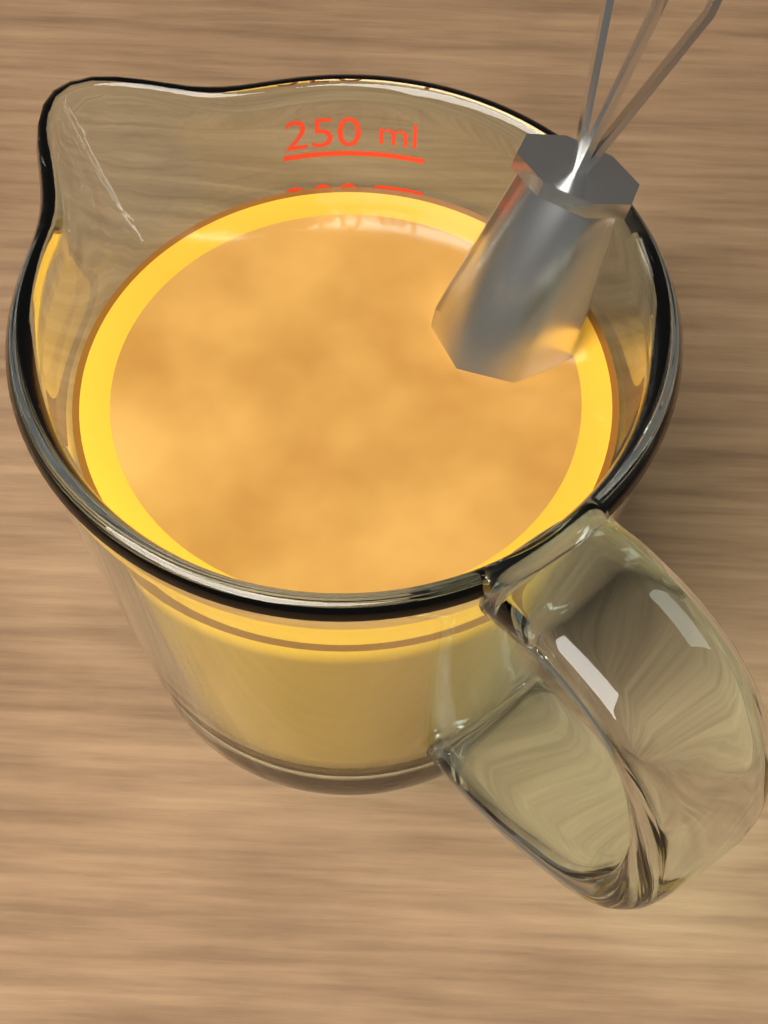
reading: 225 ml
